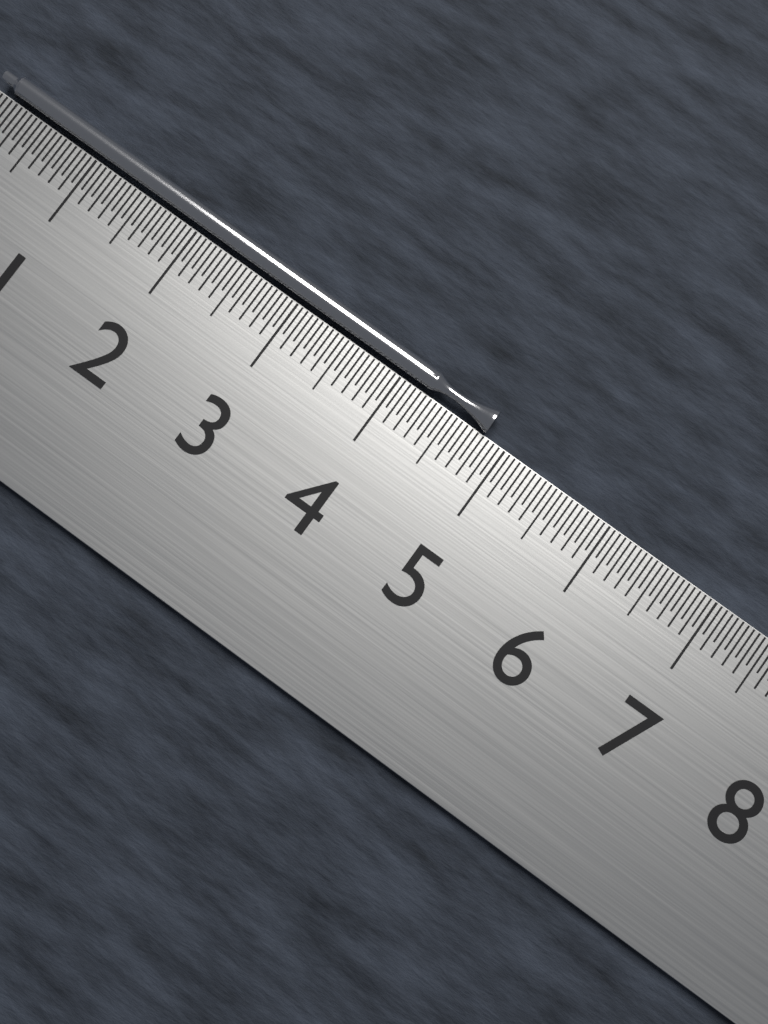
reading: 4.80 cm
